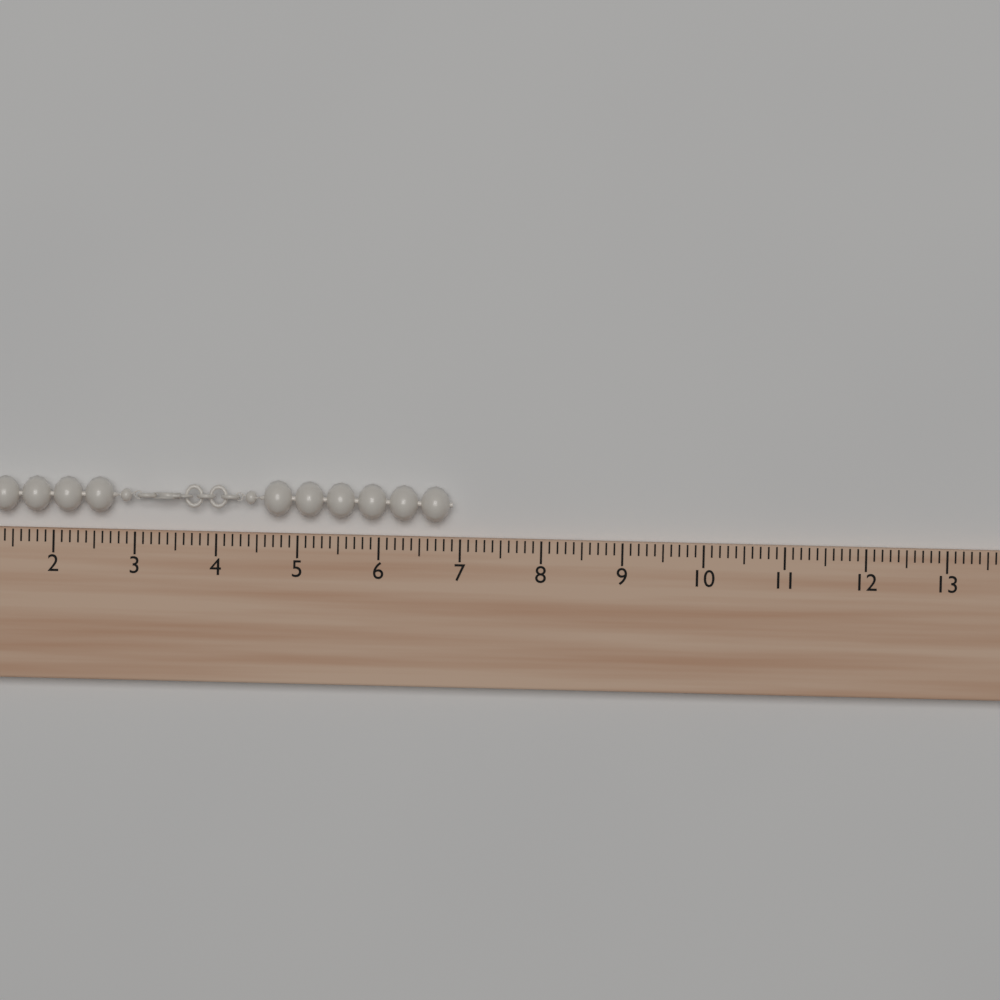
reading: 6.9 (no unit)
